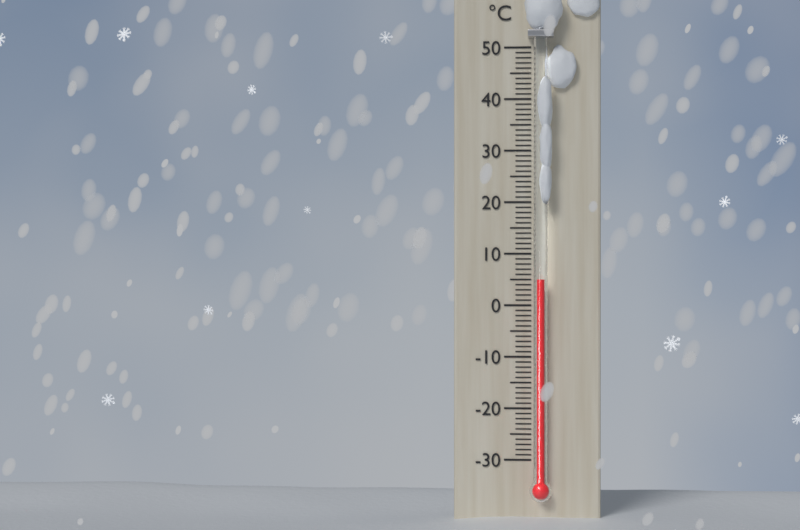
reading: 5 °C
